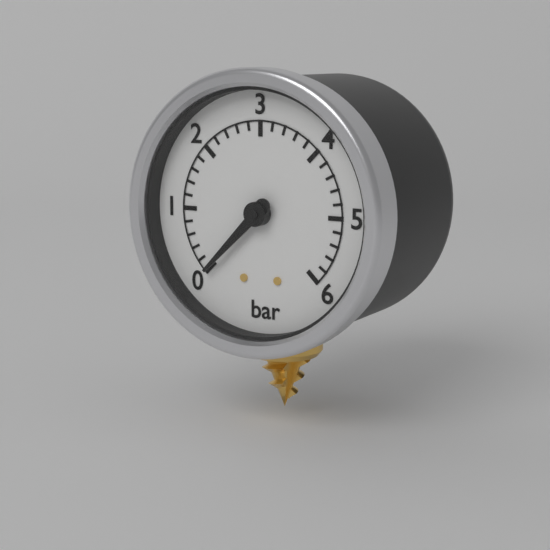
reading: 0.0 bar
